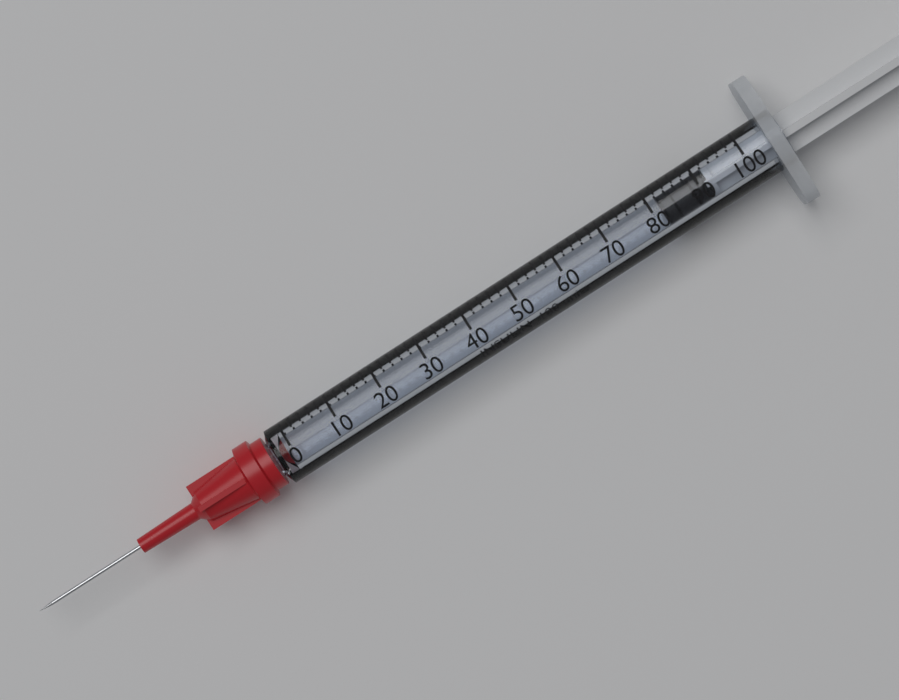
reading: 82 units
